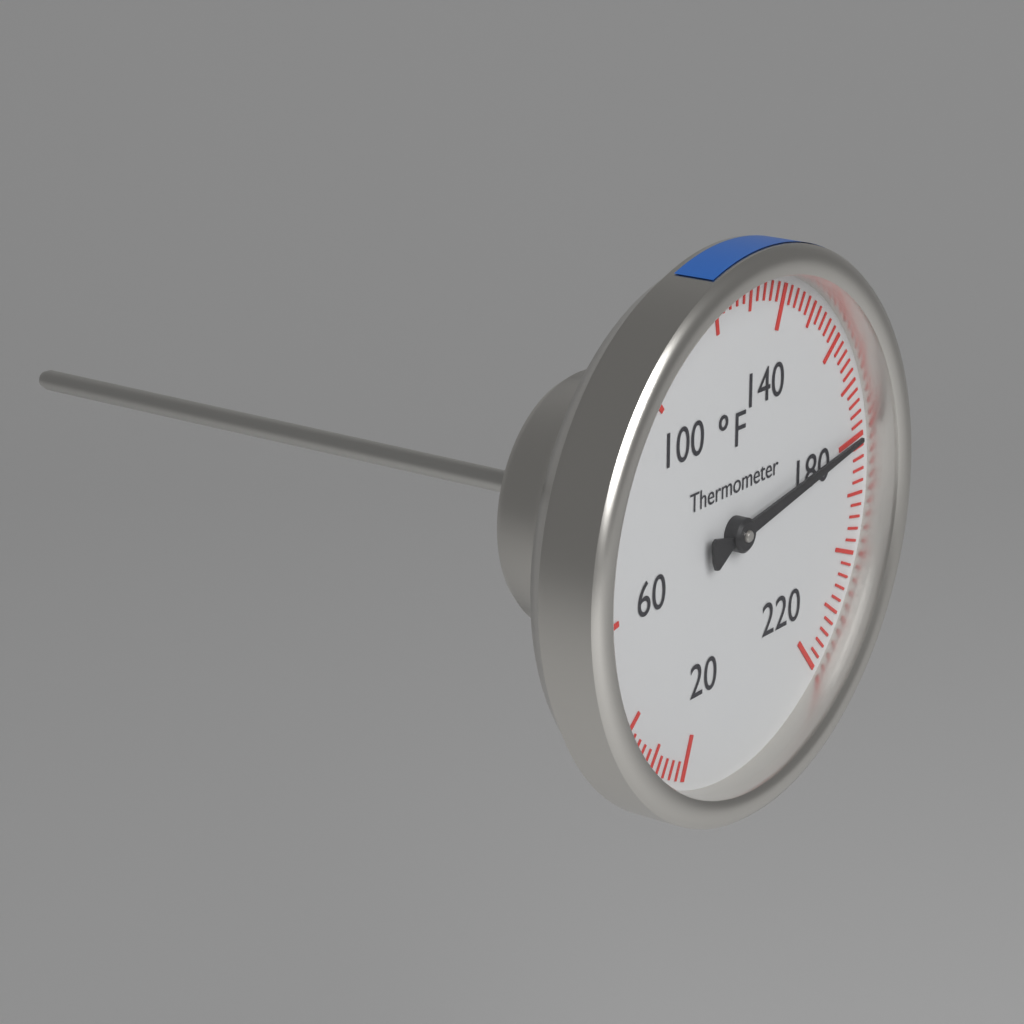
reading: 180 °F
